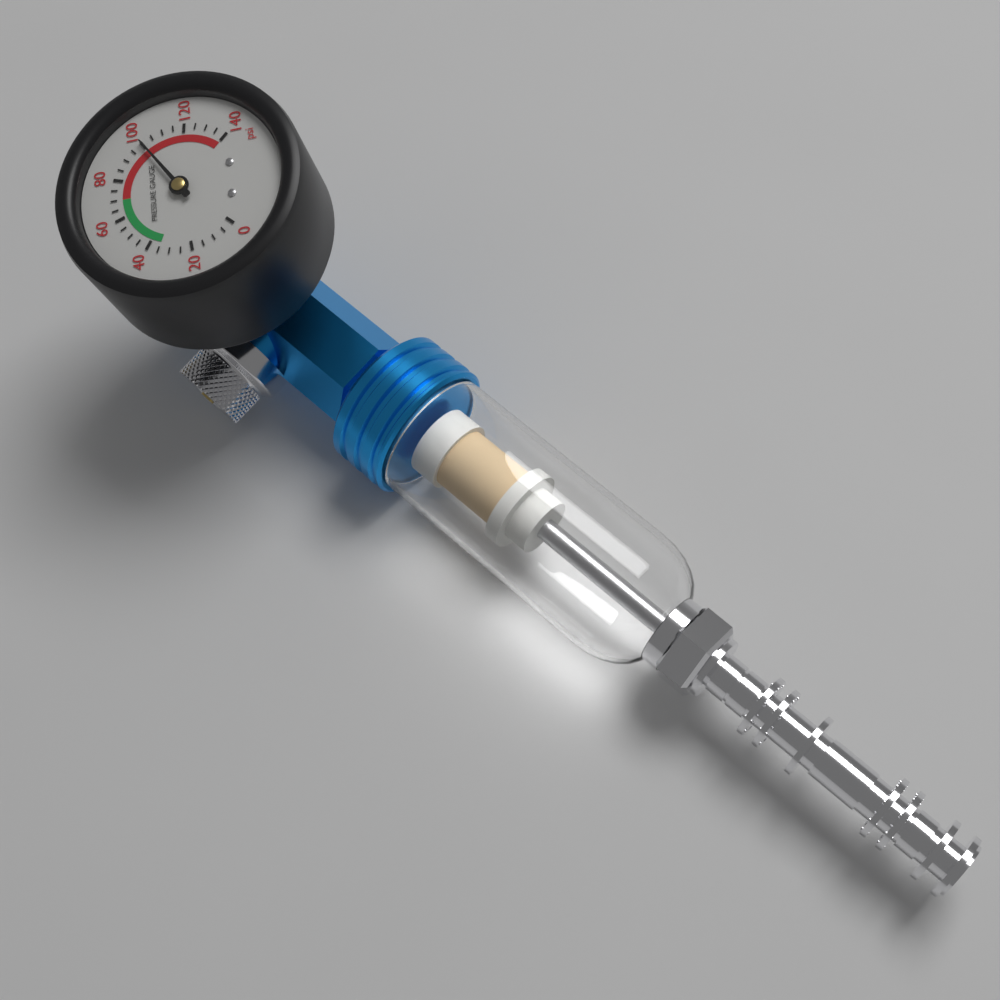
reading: 100 psi
